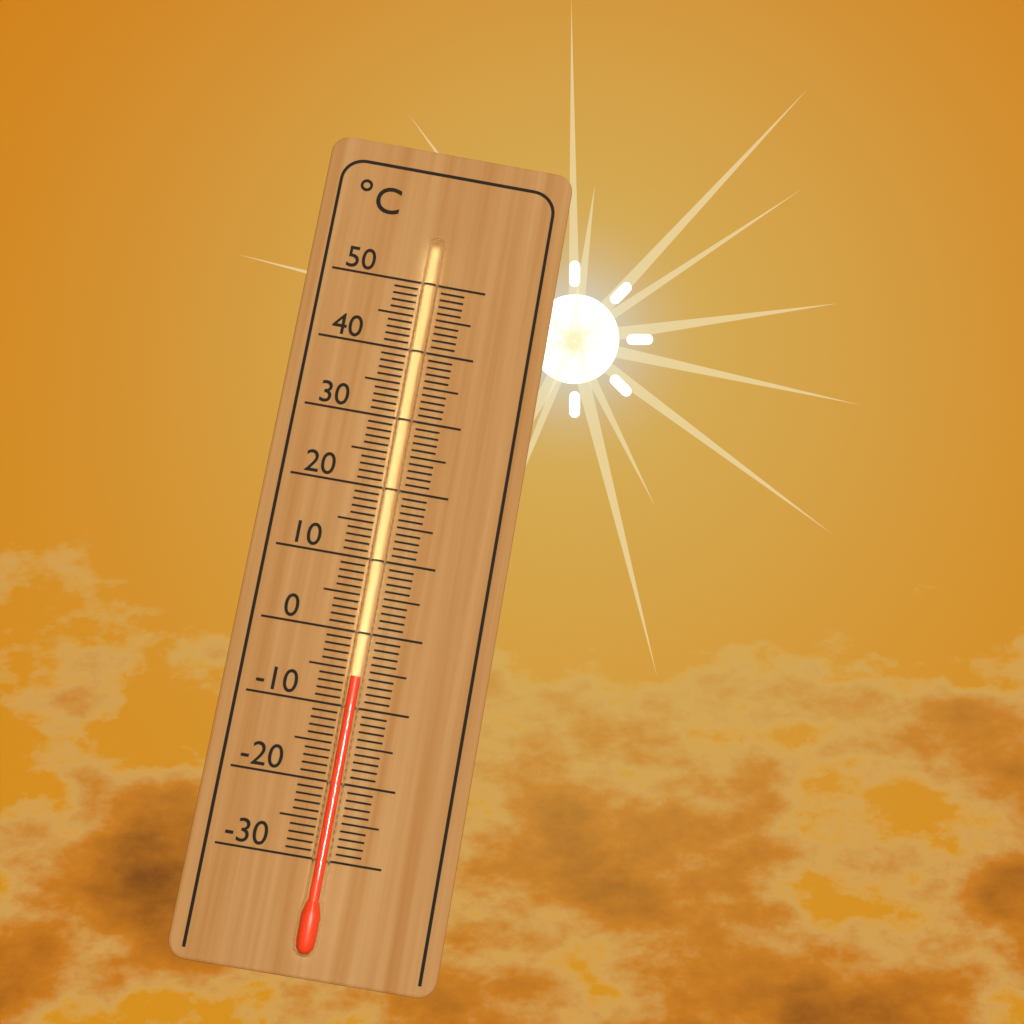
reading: -6 °C
